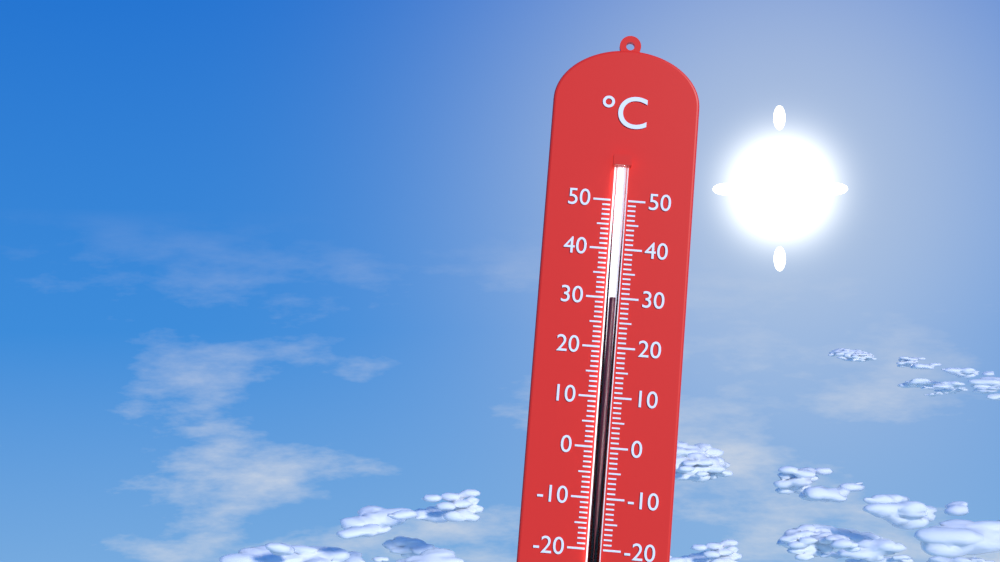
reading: 30 °C
